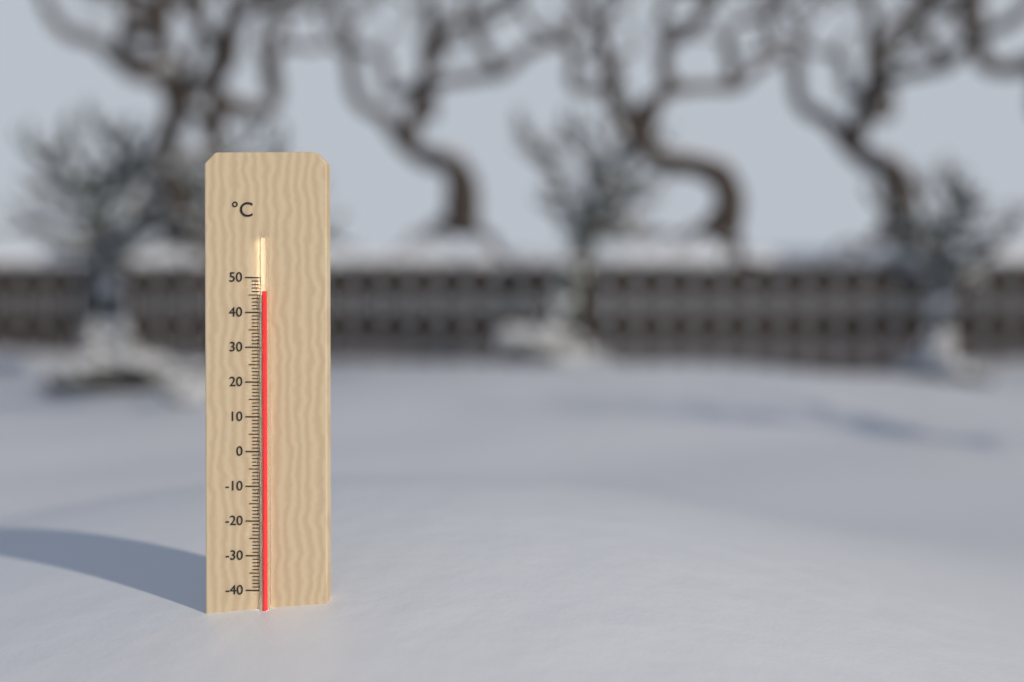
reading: 46 °C
